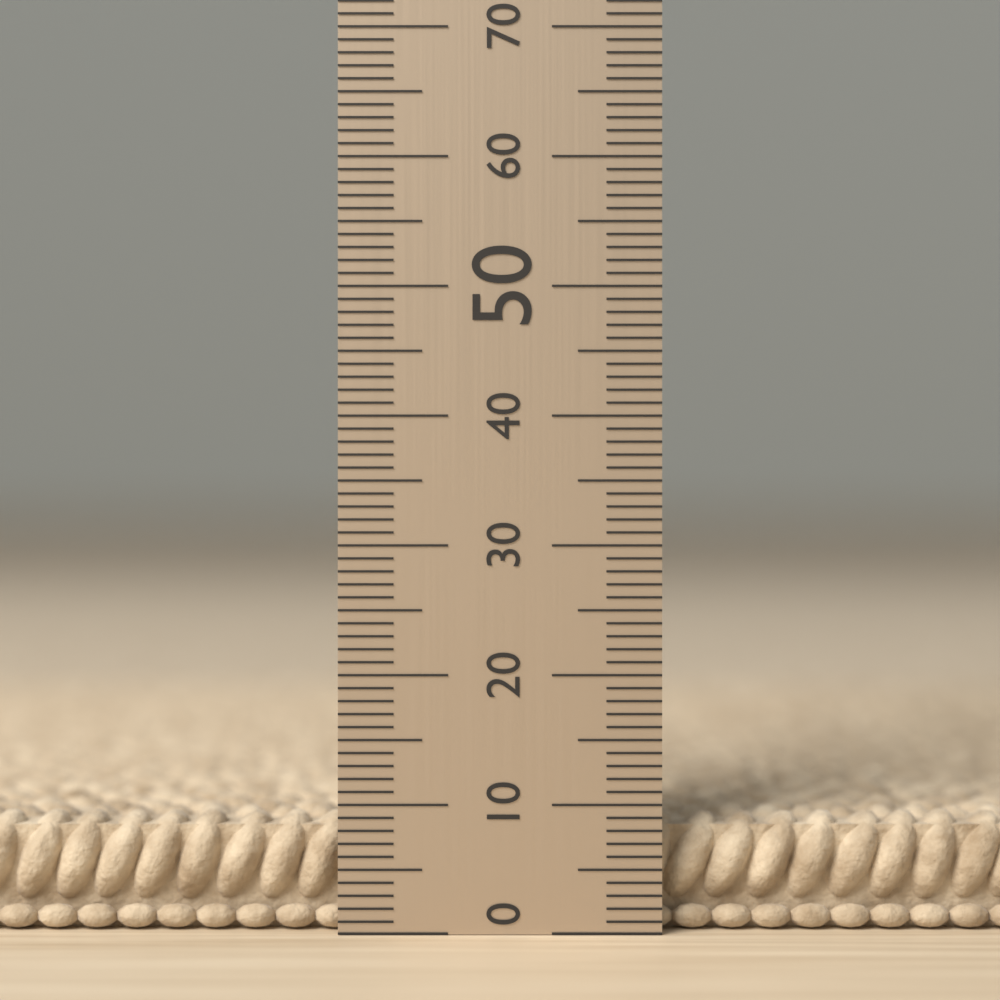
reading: 9 (no unit)
